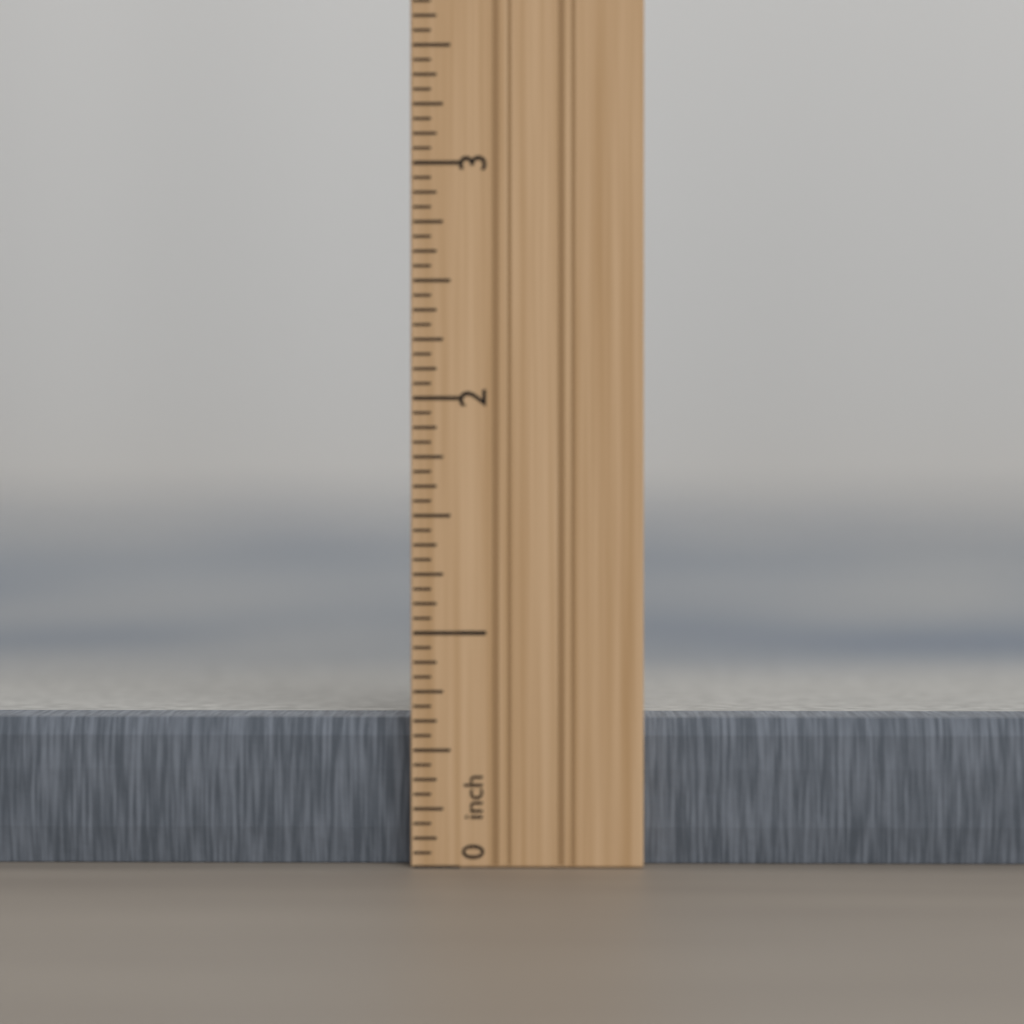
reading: 0.6250 in
